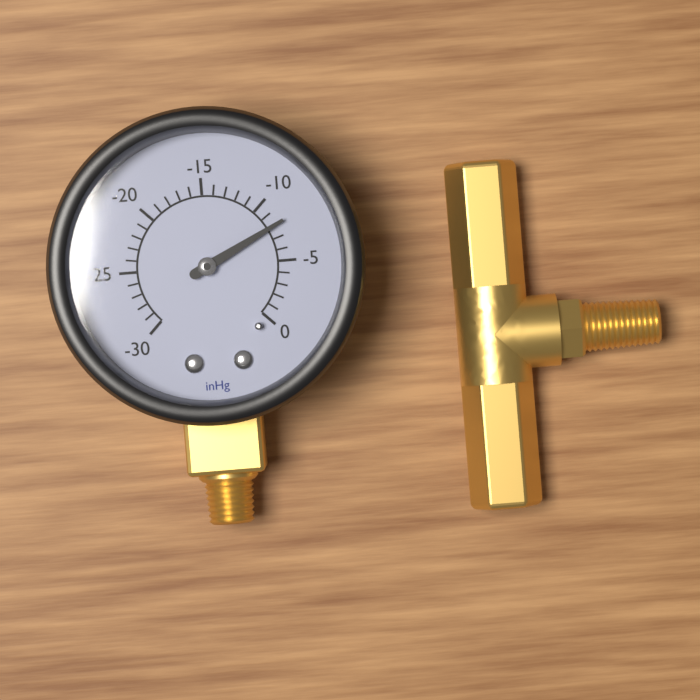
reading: -8 inHg
